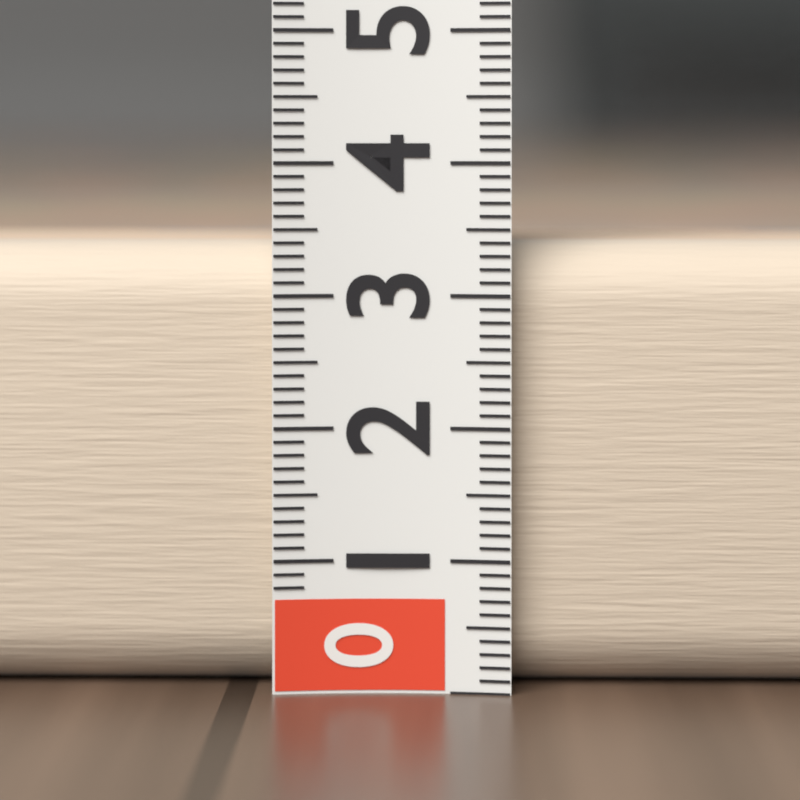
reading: 3.4 (no unit)
